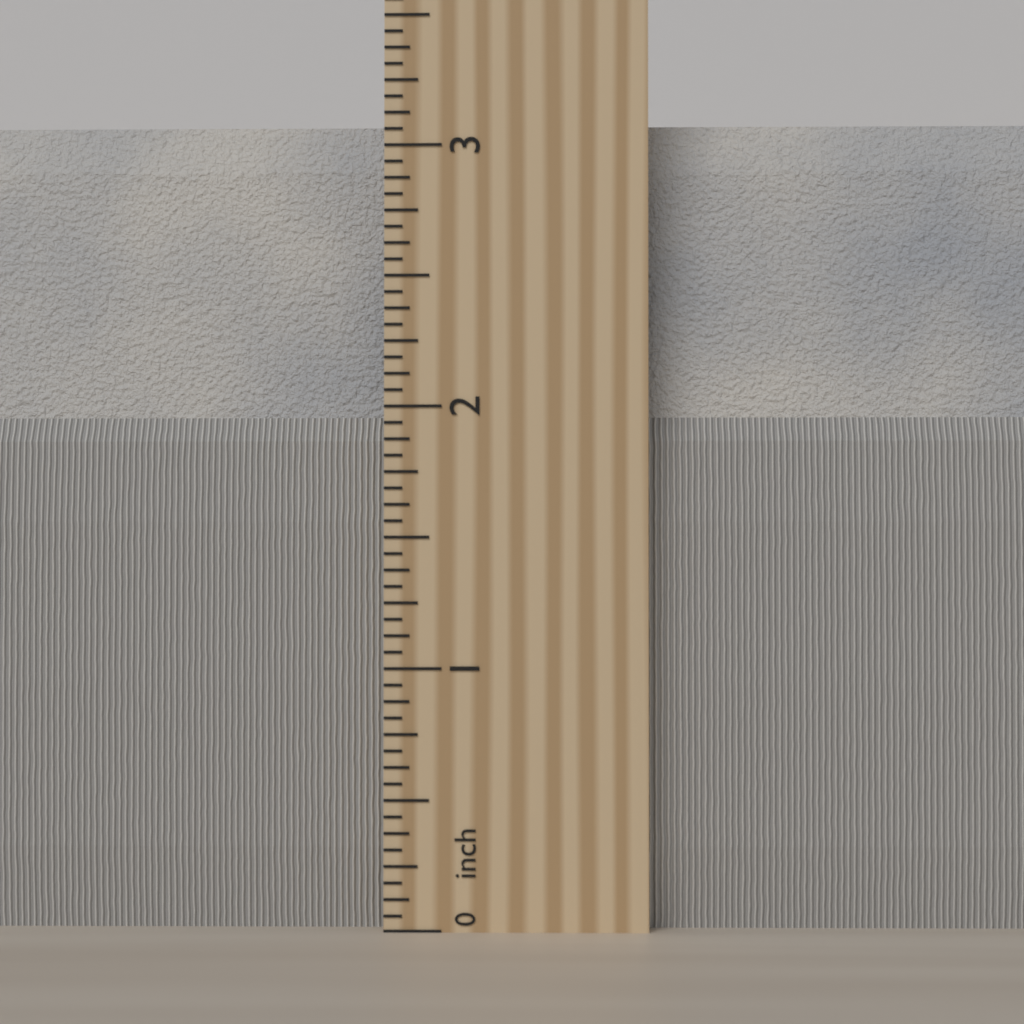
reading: 3.1250 inch
